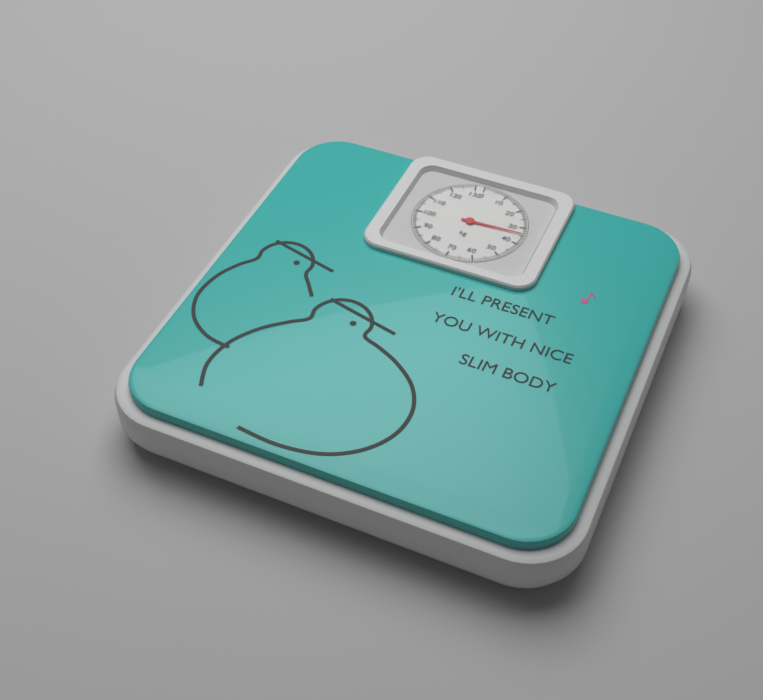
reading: 34 kg
